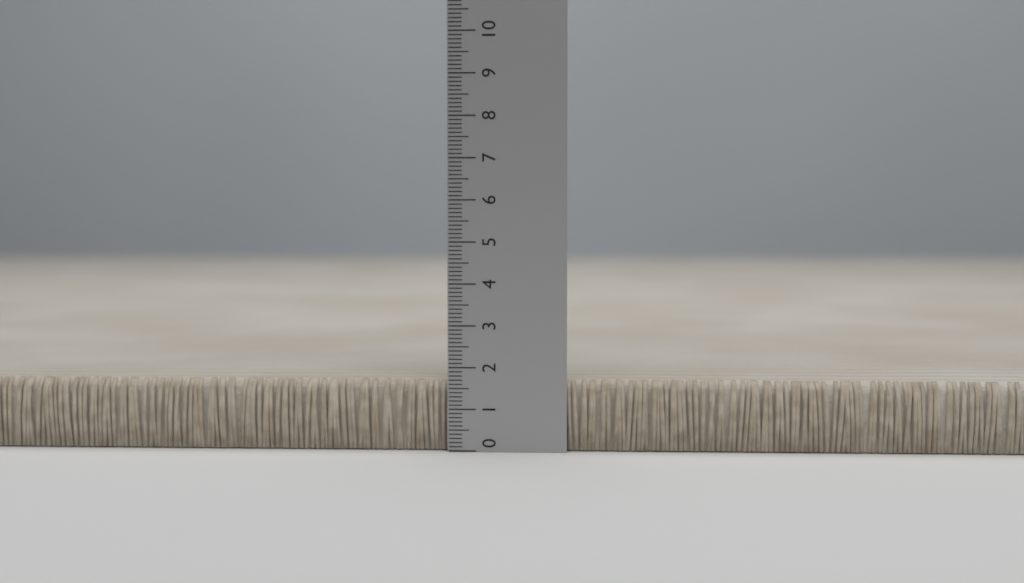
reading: 1.7 (no unit)
